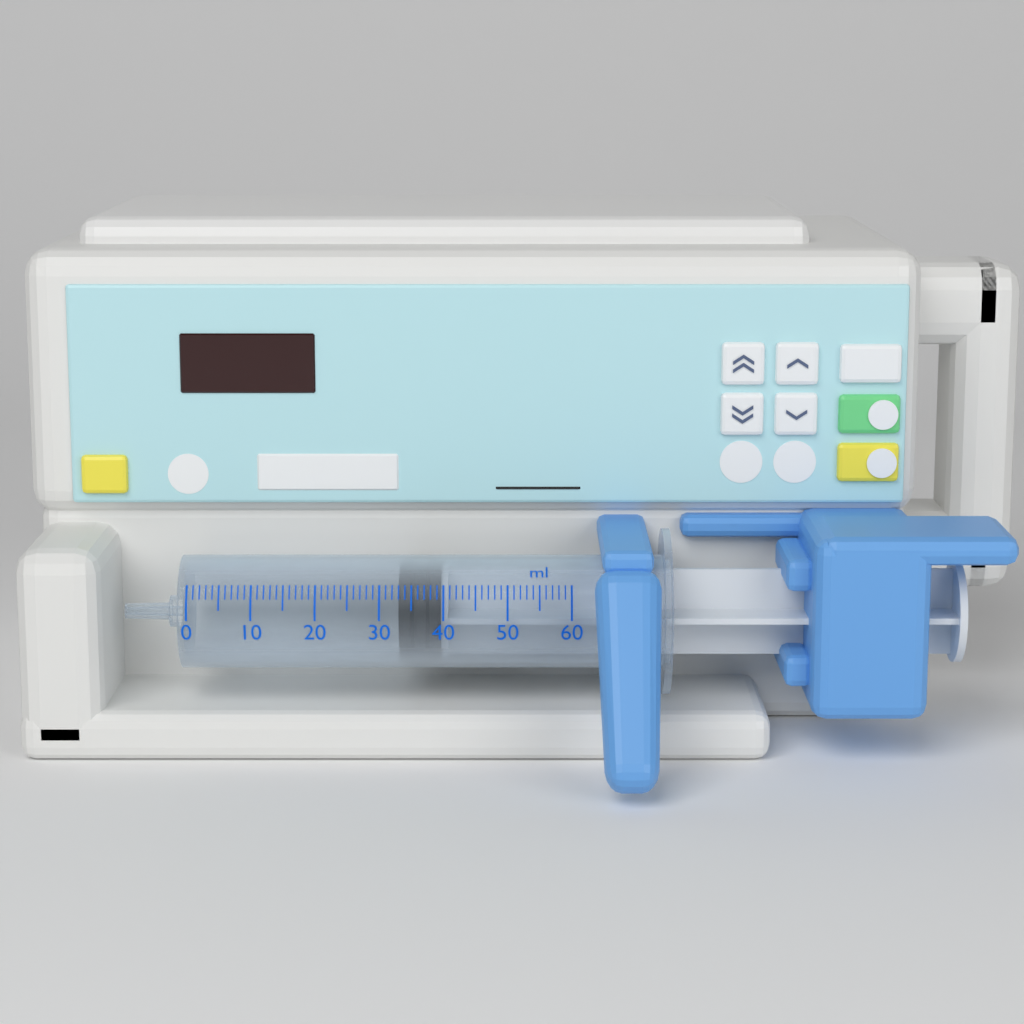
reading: 33 ml
